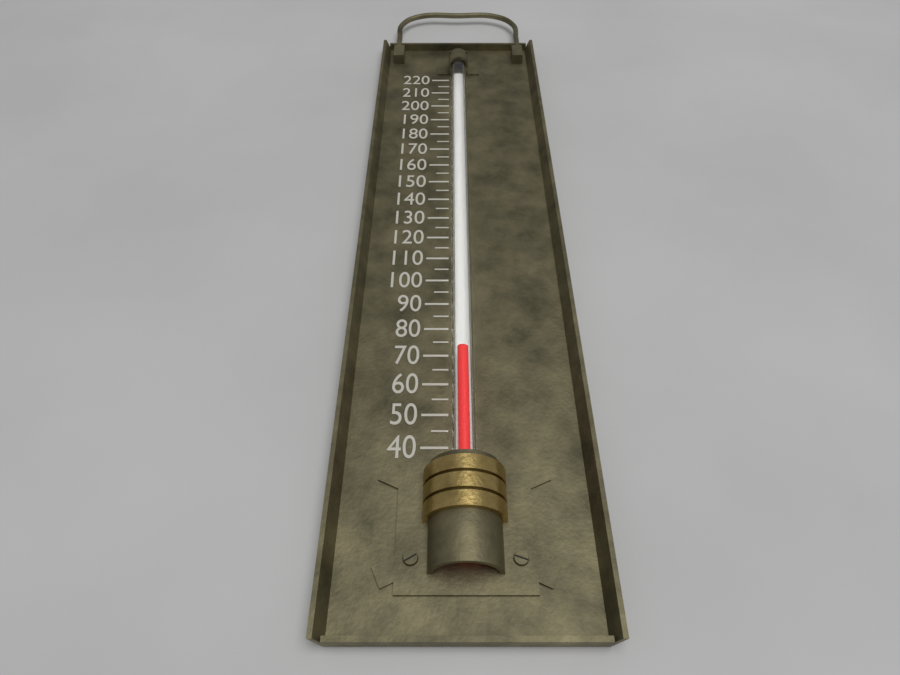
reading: 70 (no unit)
